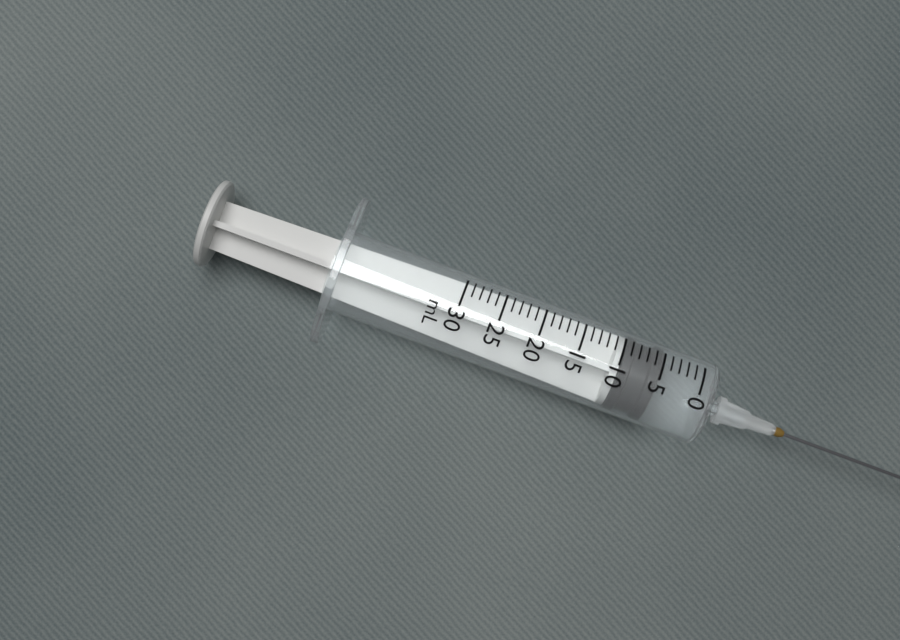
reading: 5 mL
